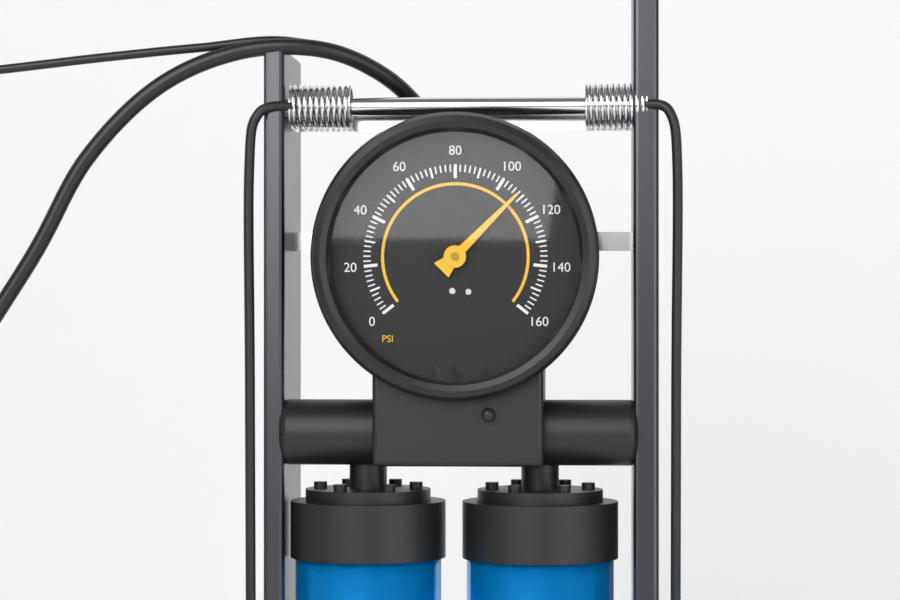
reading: 108 psi
